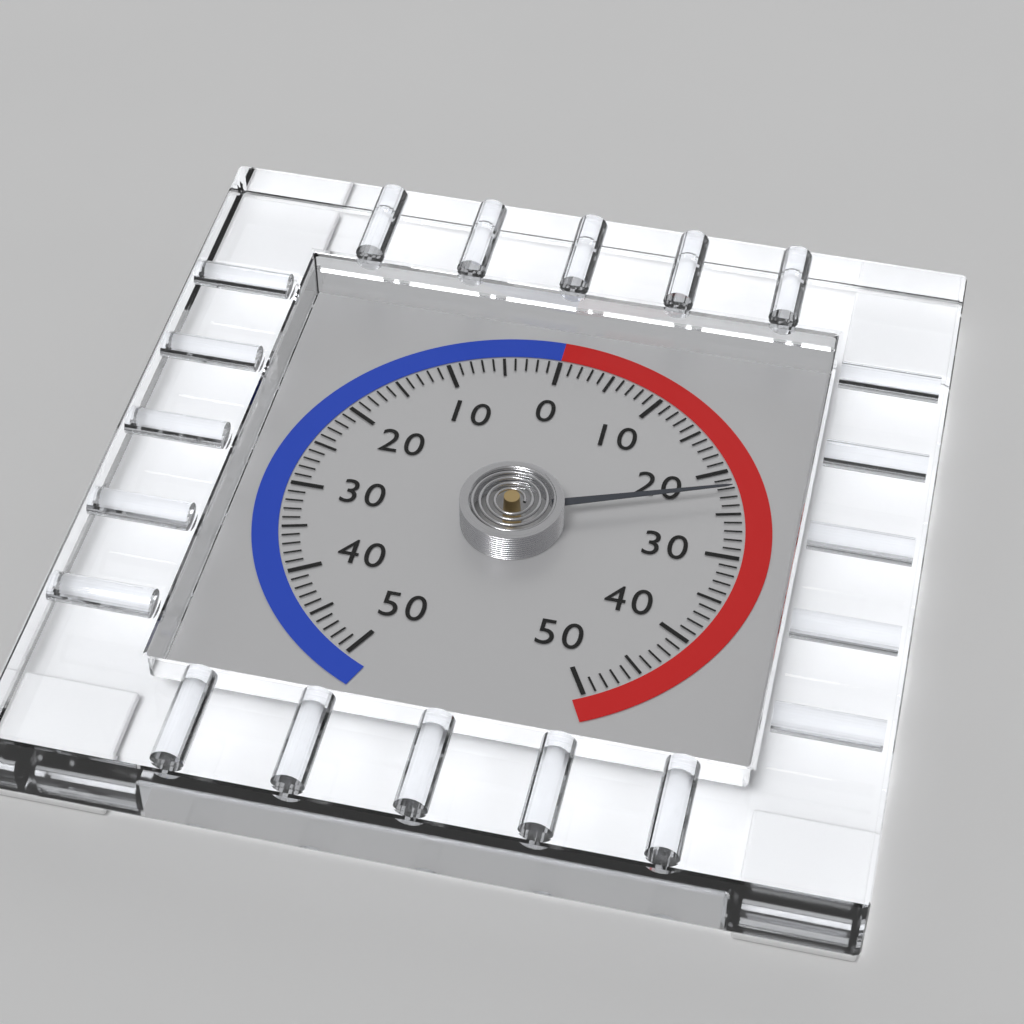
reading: 23 (no unit)
